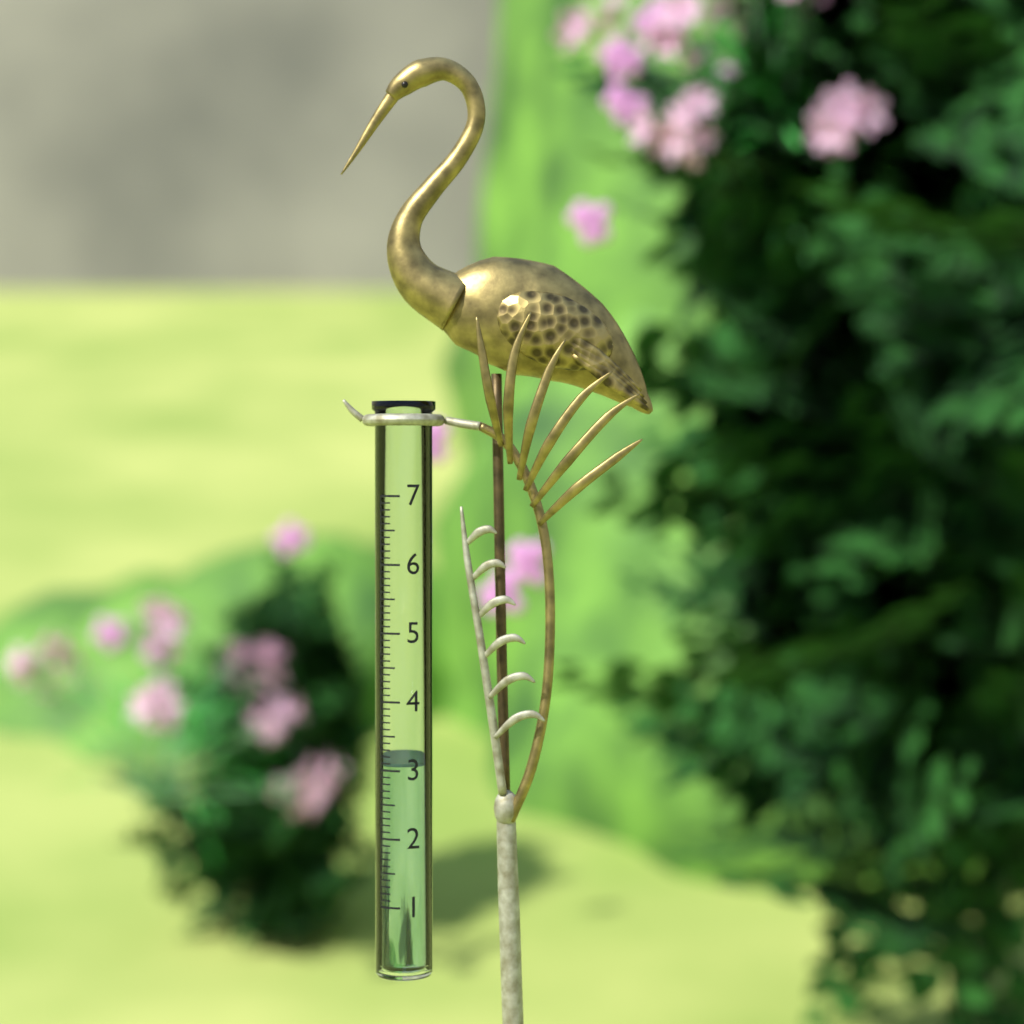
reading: 3.1 (no unit)
